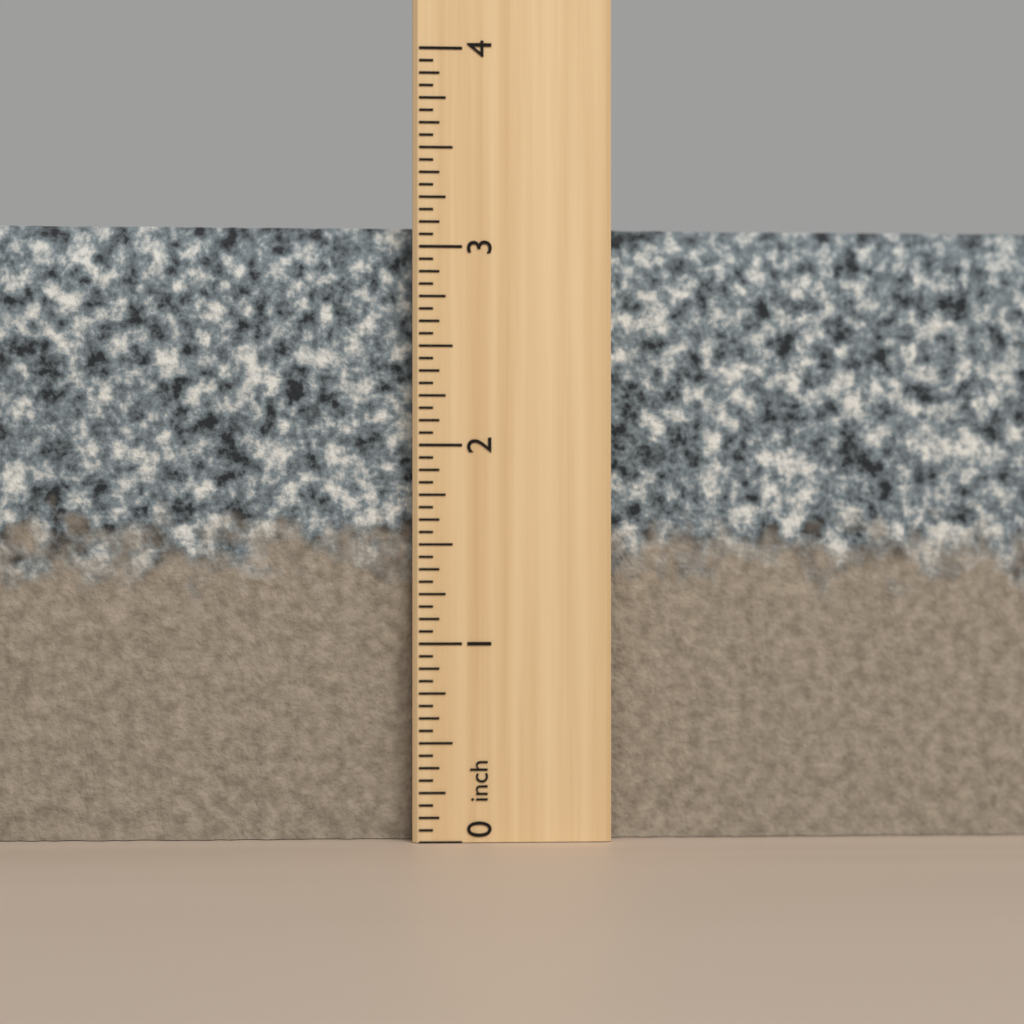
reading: 3.1250 inch
